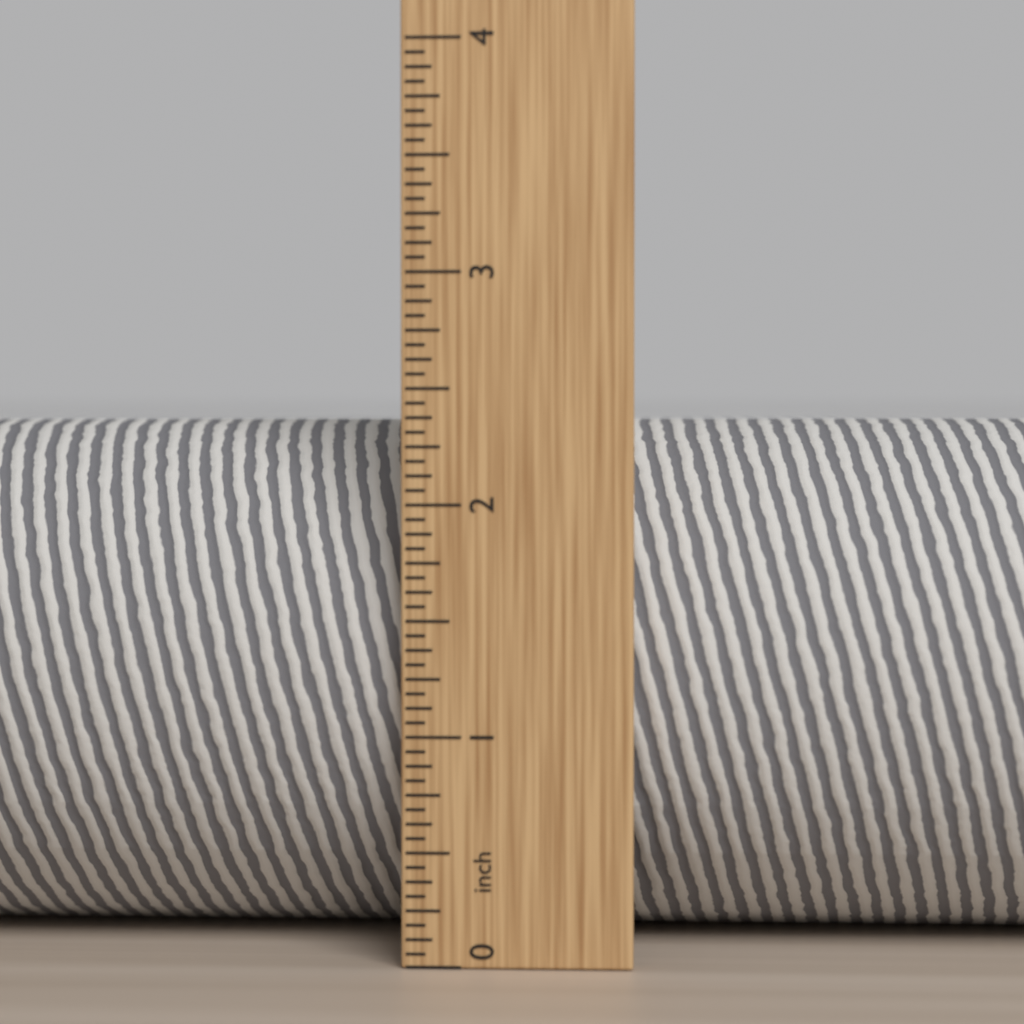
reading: 2.3750 in
